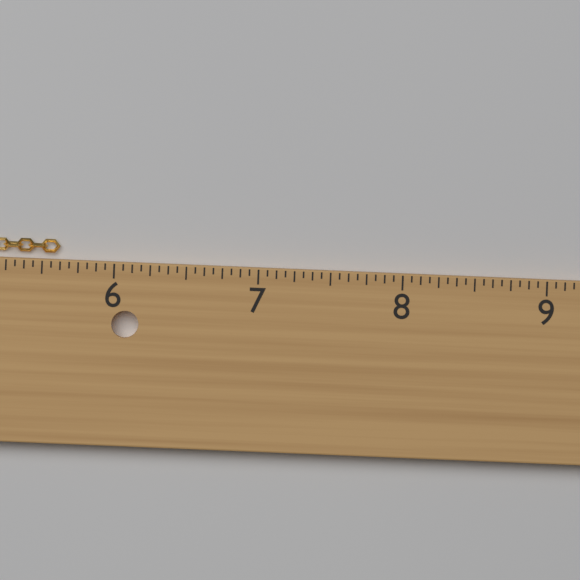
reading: 5.6250 in
